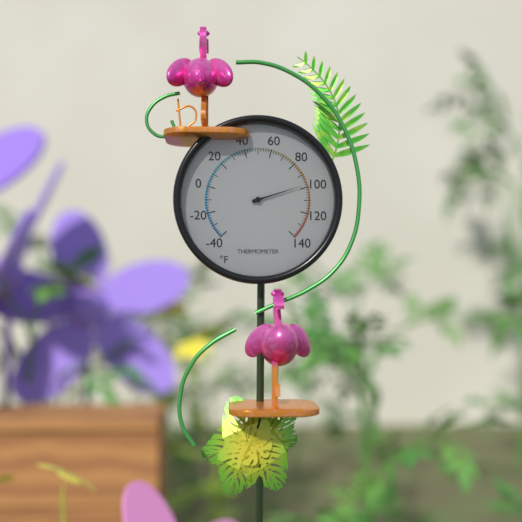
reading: 98 °F
